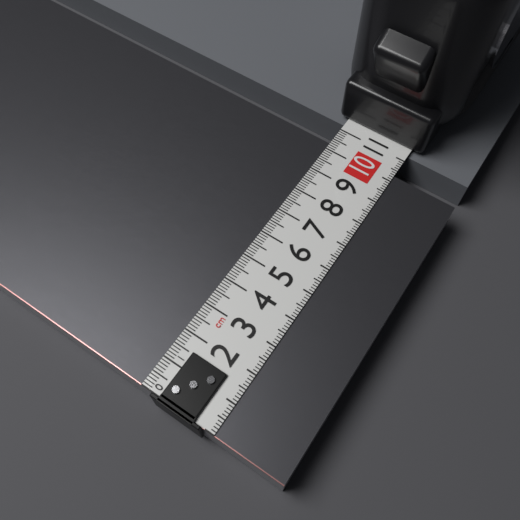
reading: 10.3 cm
